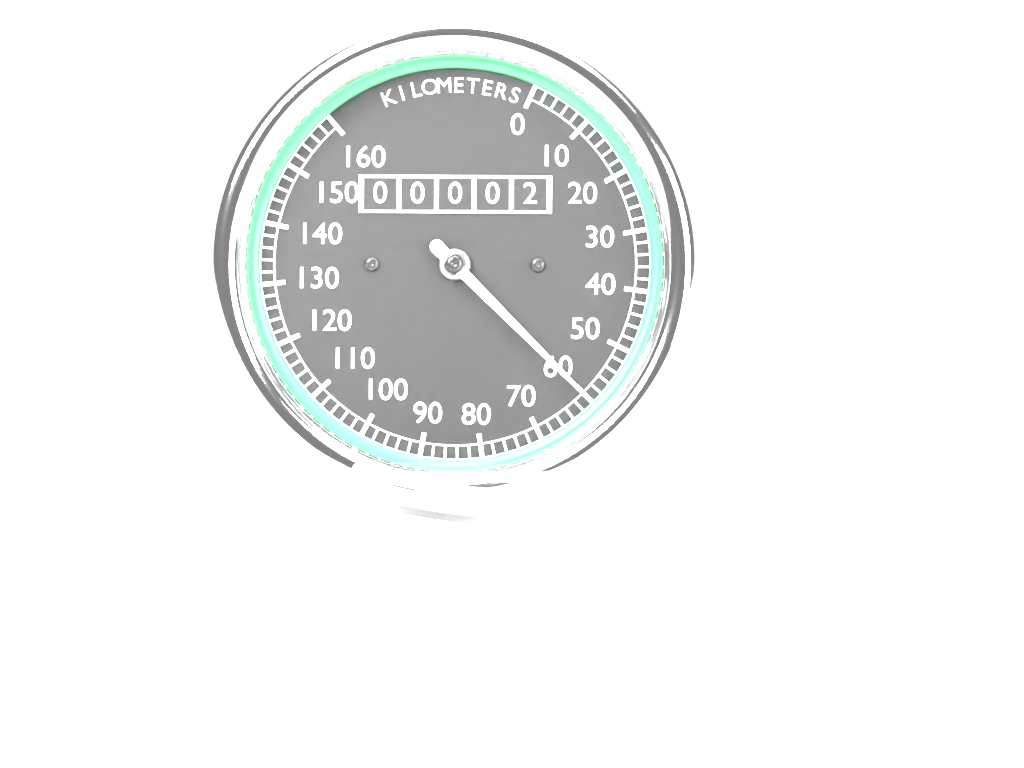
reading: 60 km/h
